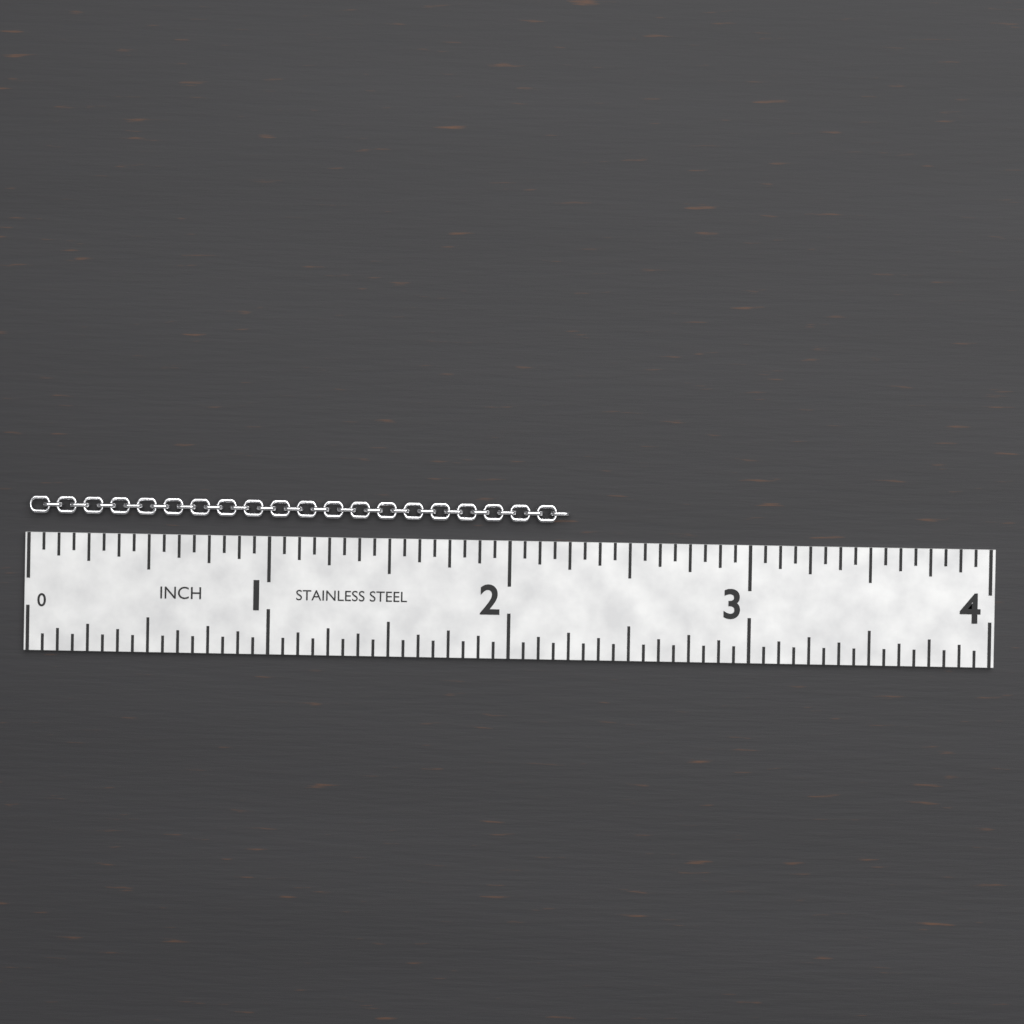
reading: 2.2500 in
